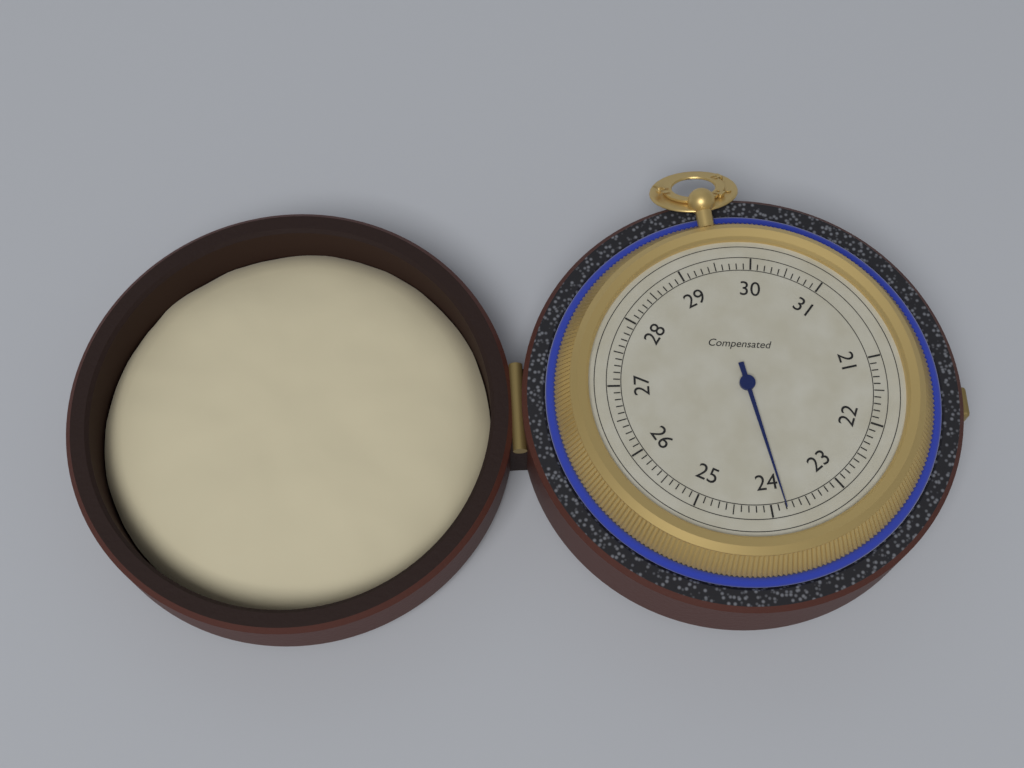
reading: 23.8 (no unit)
